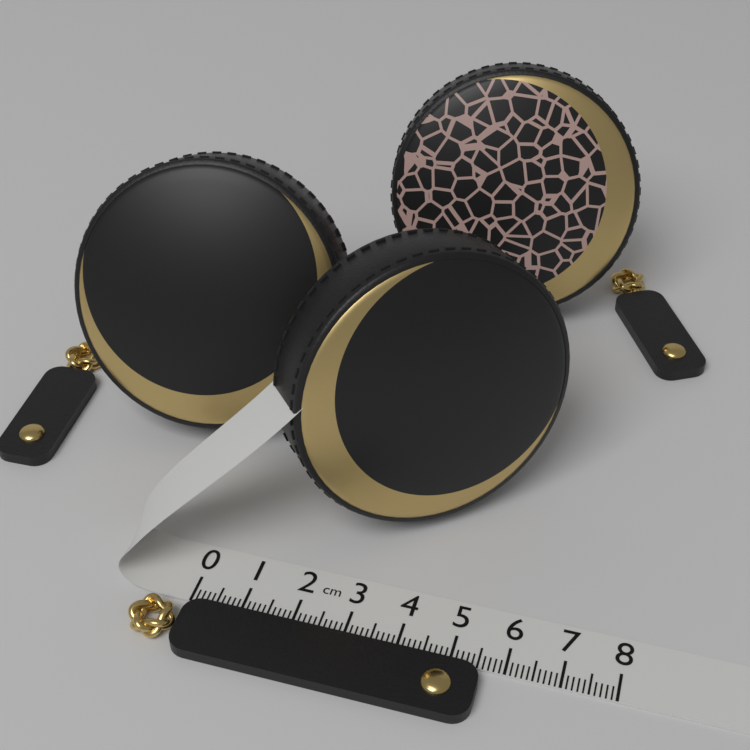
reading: 5.6 cm
